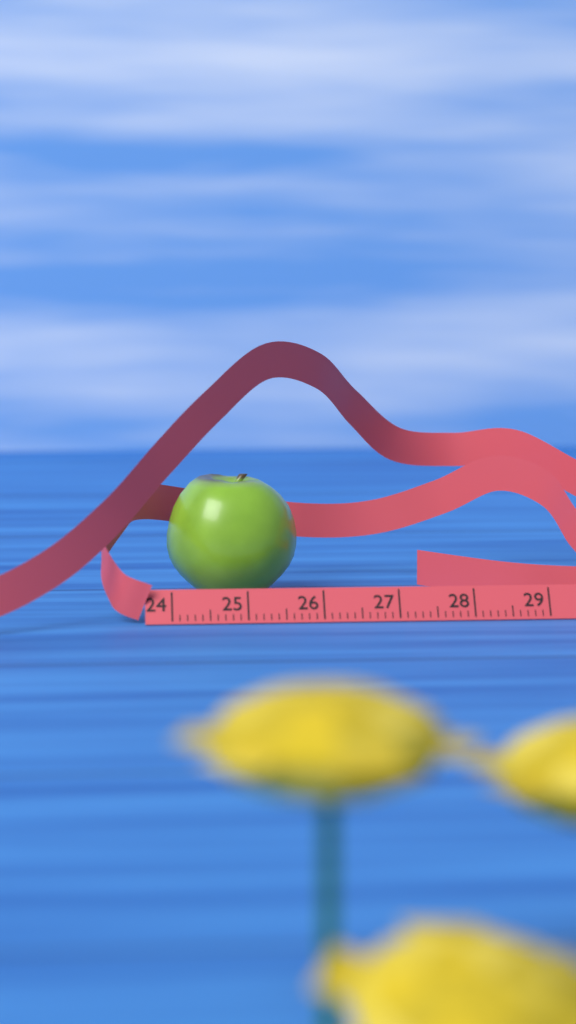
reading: 25.8 cm
